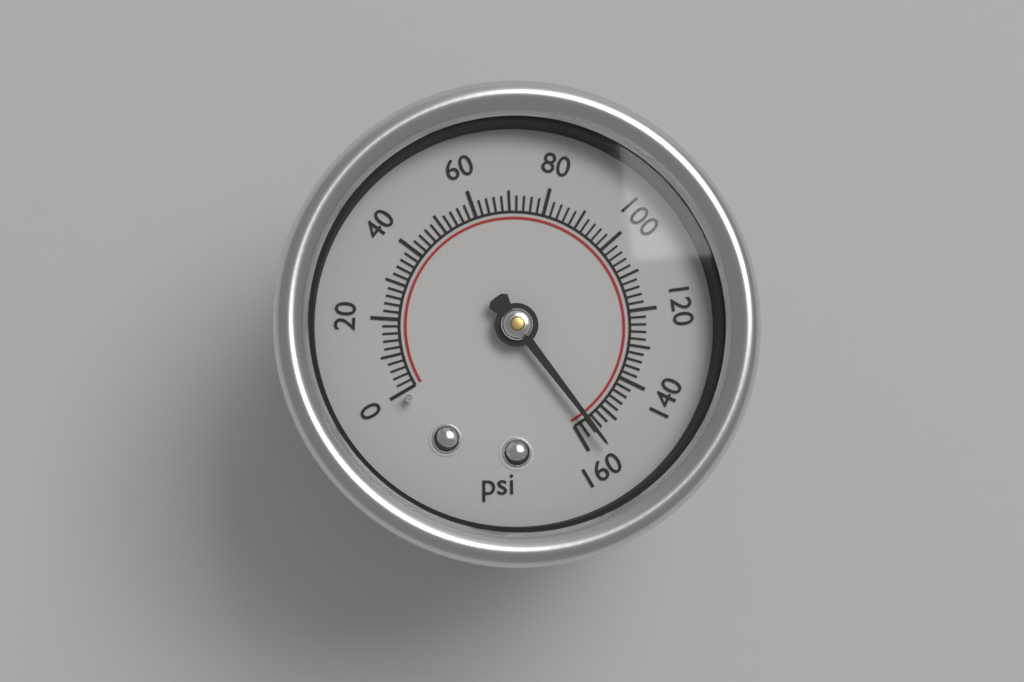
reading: 156 psi
